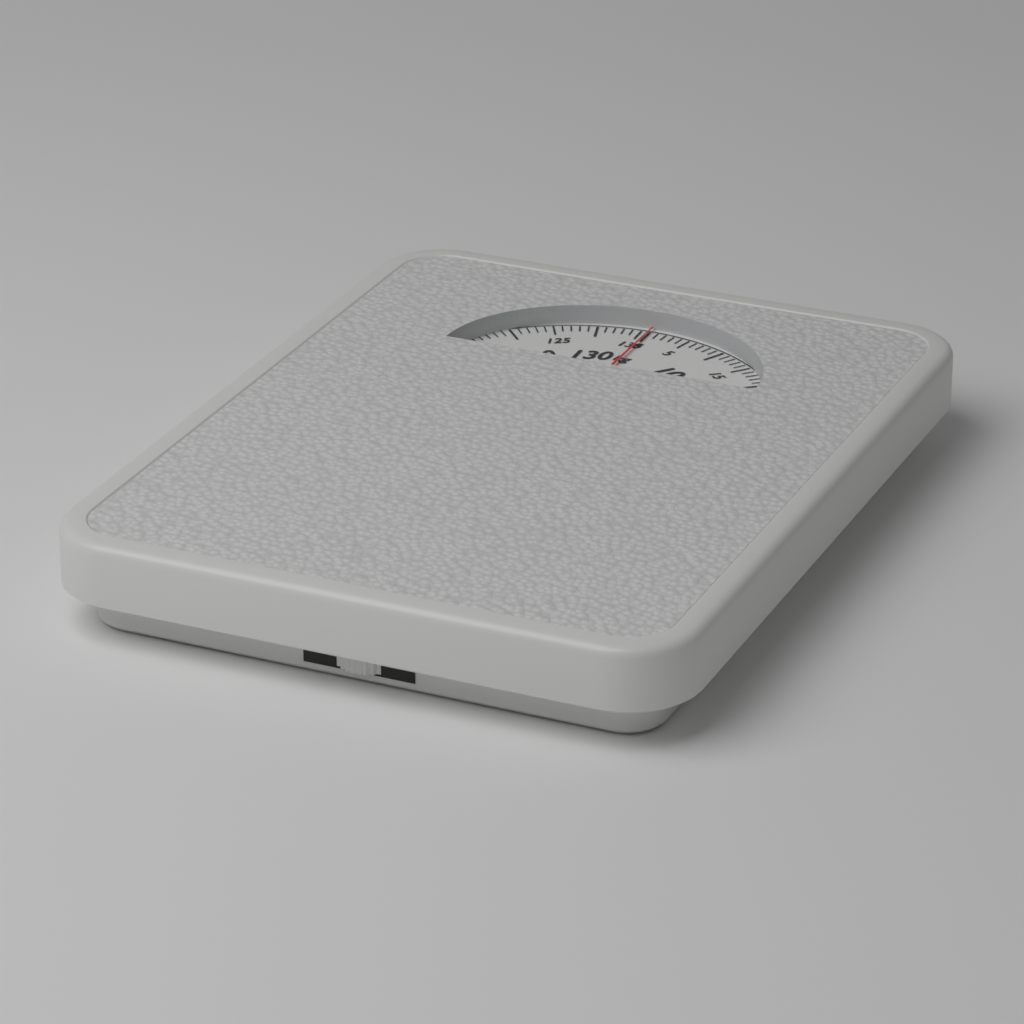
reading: 0 kg
